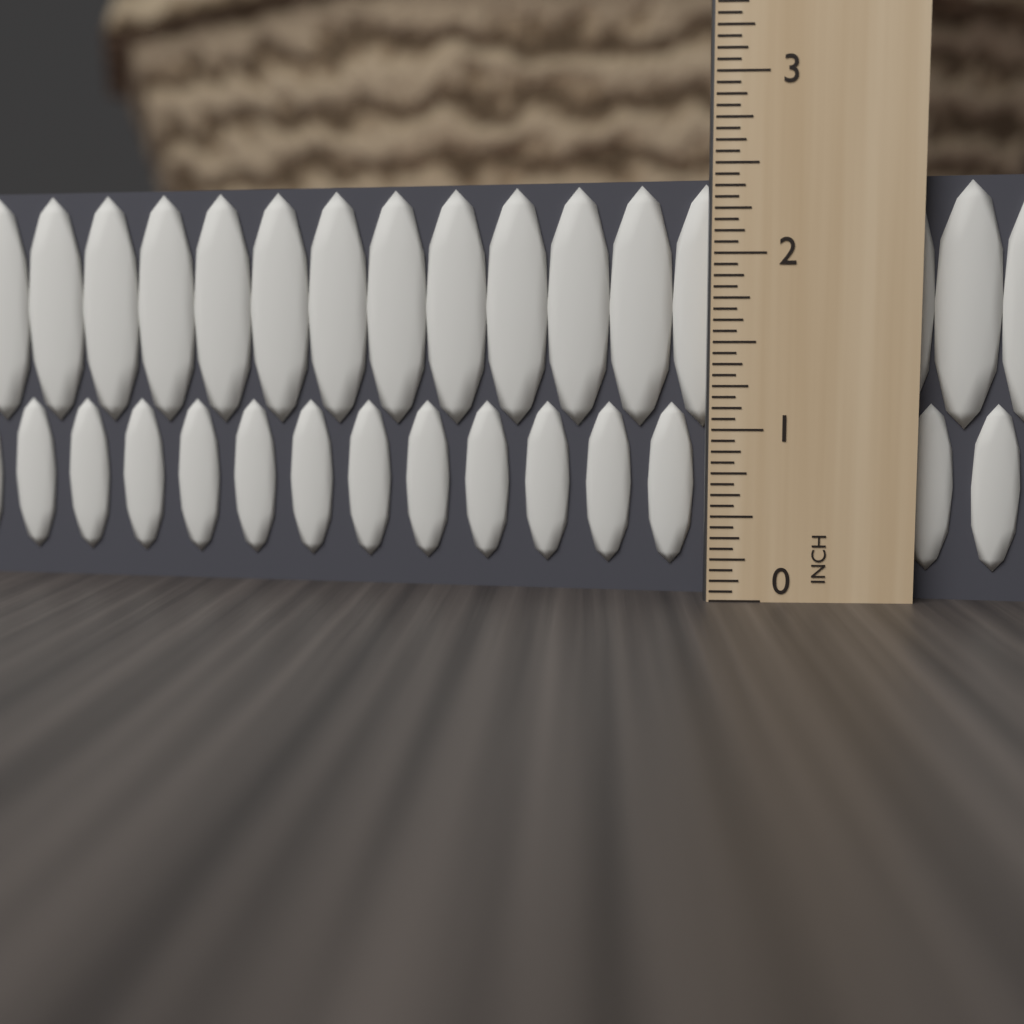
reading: 2.4375 in
